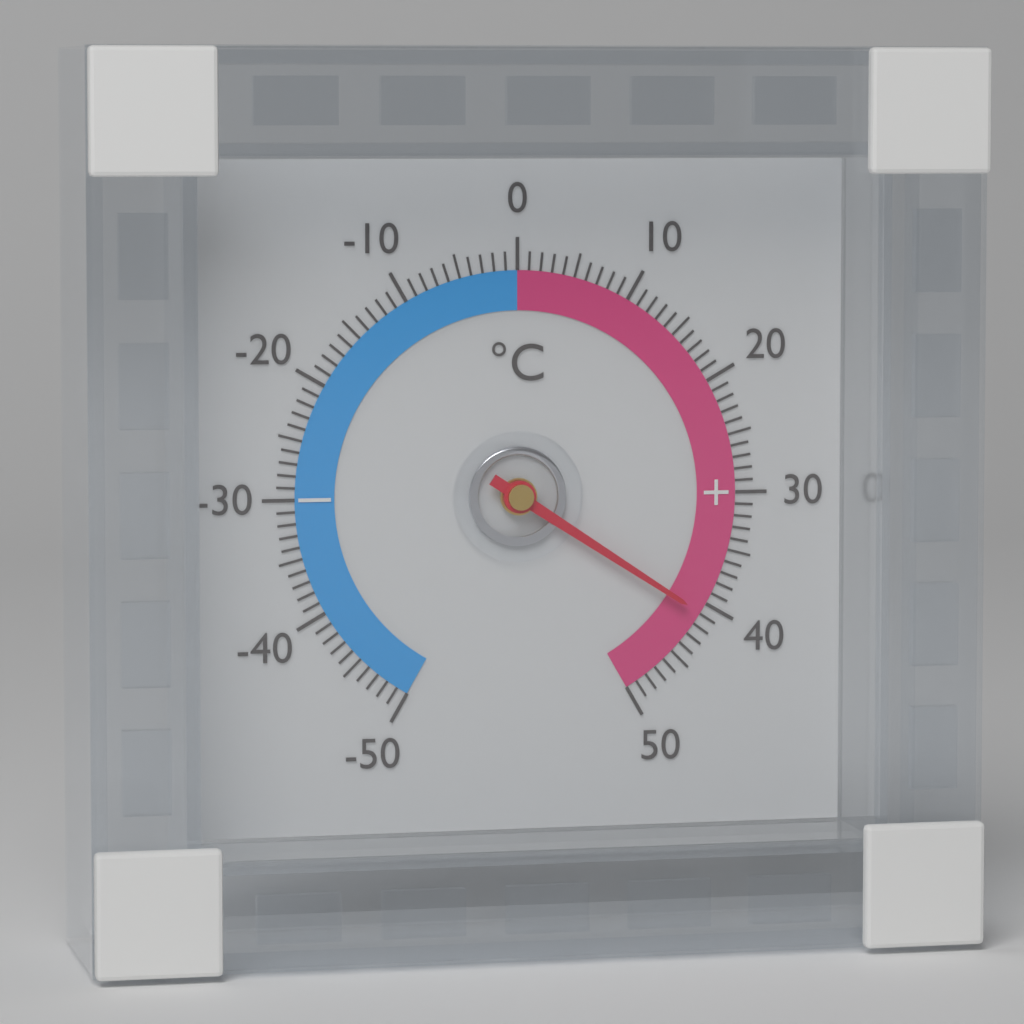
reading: 41 °C
